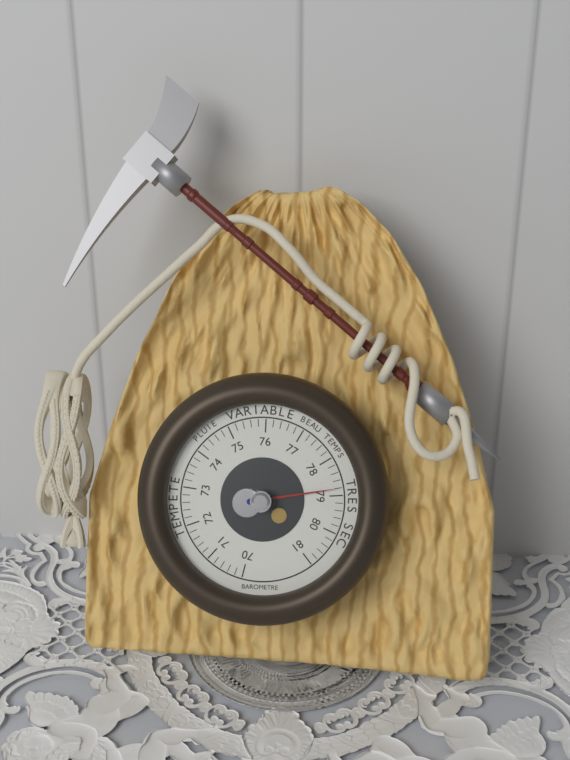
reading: 78.8 (no unit)
